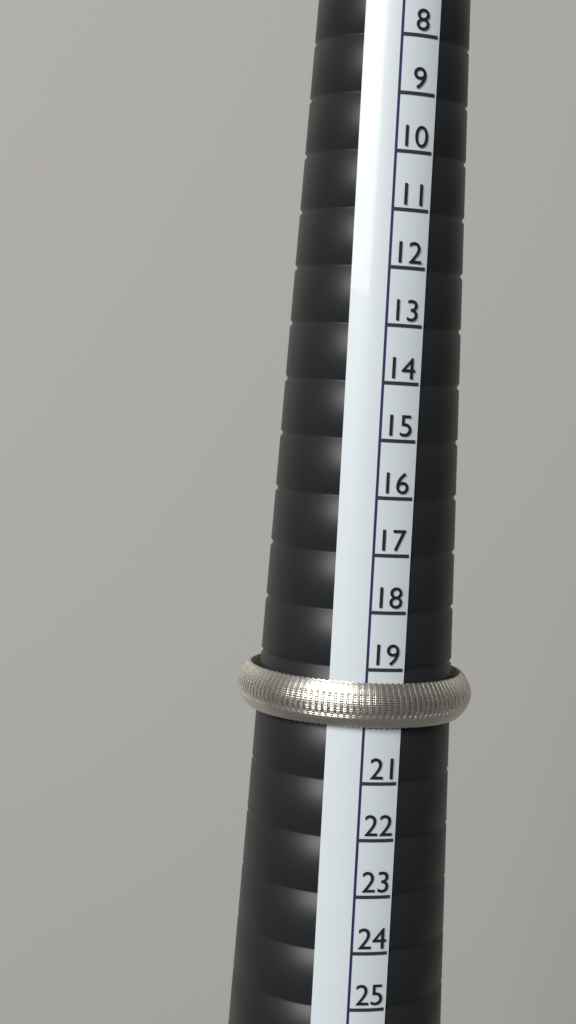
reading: 20 (no unit)
